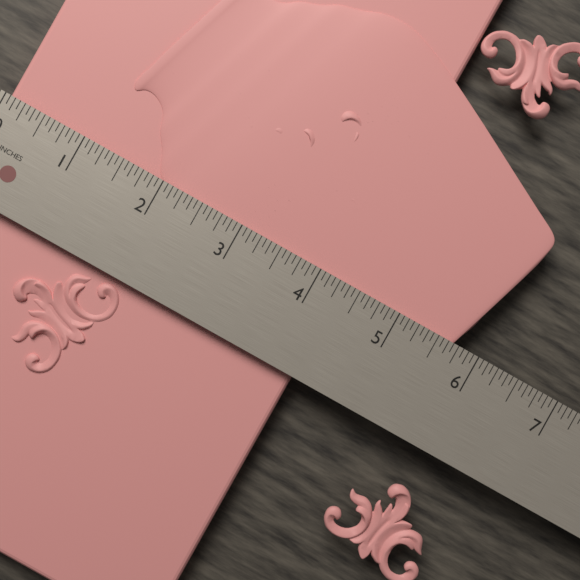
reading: 4.3125 in
